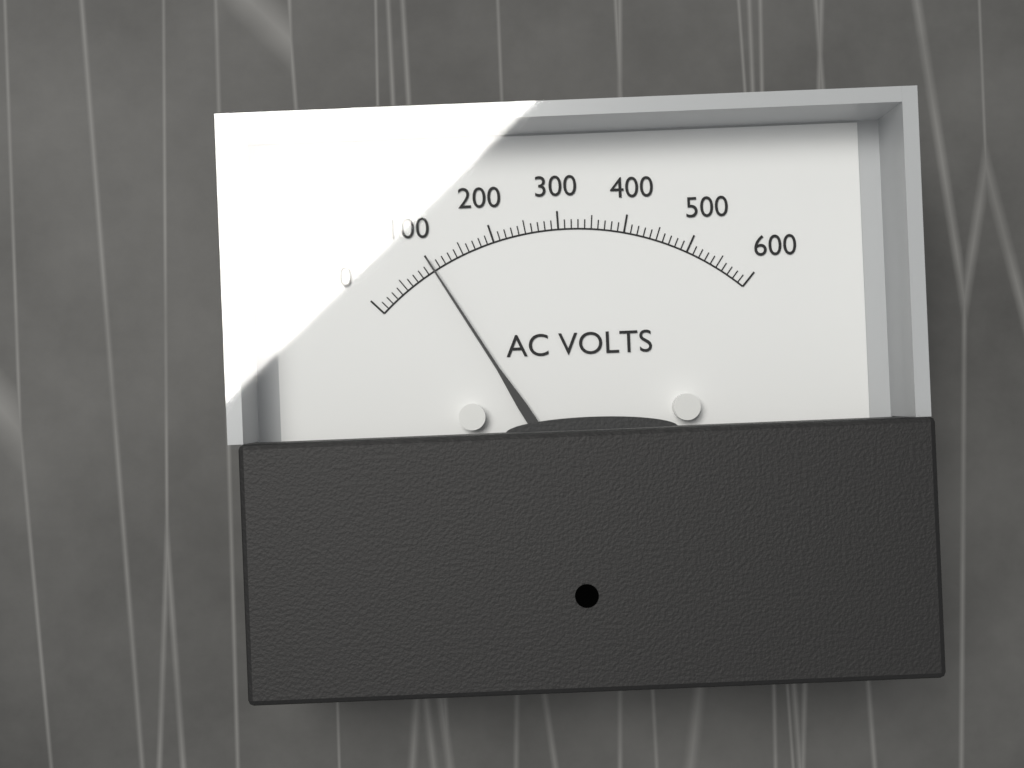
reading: 100 V
